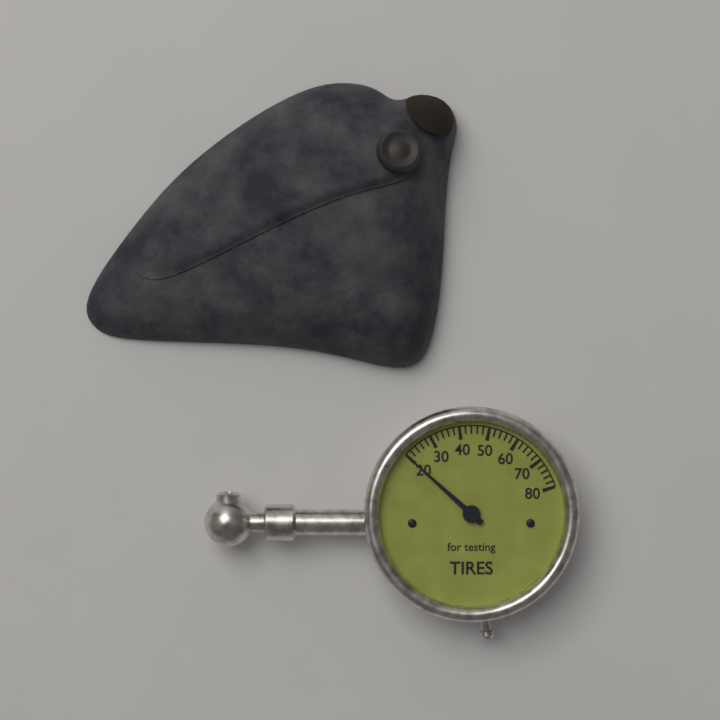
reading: 20 (no unit)
